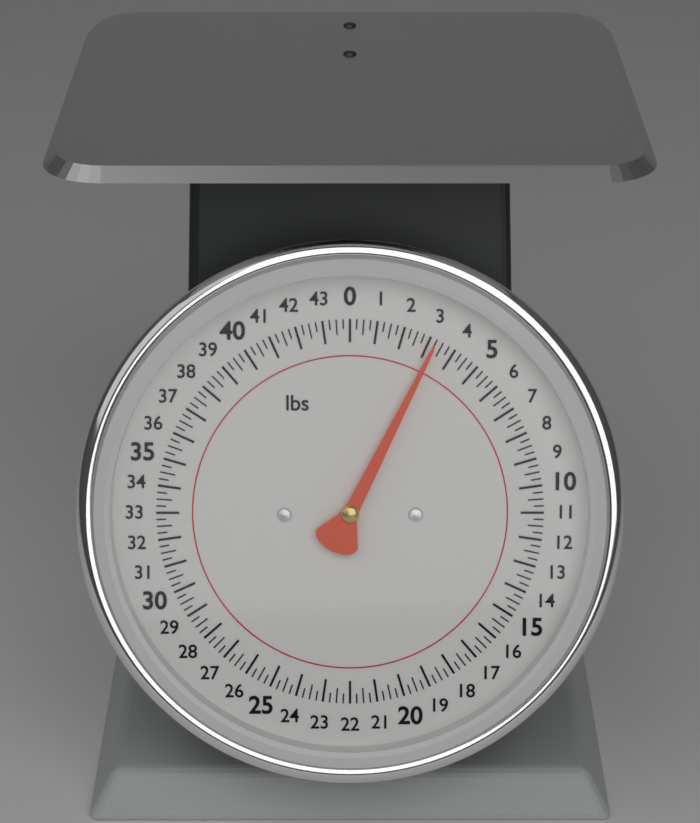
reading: 3.25 lbs
